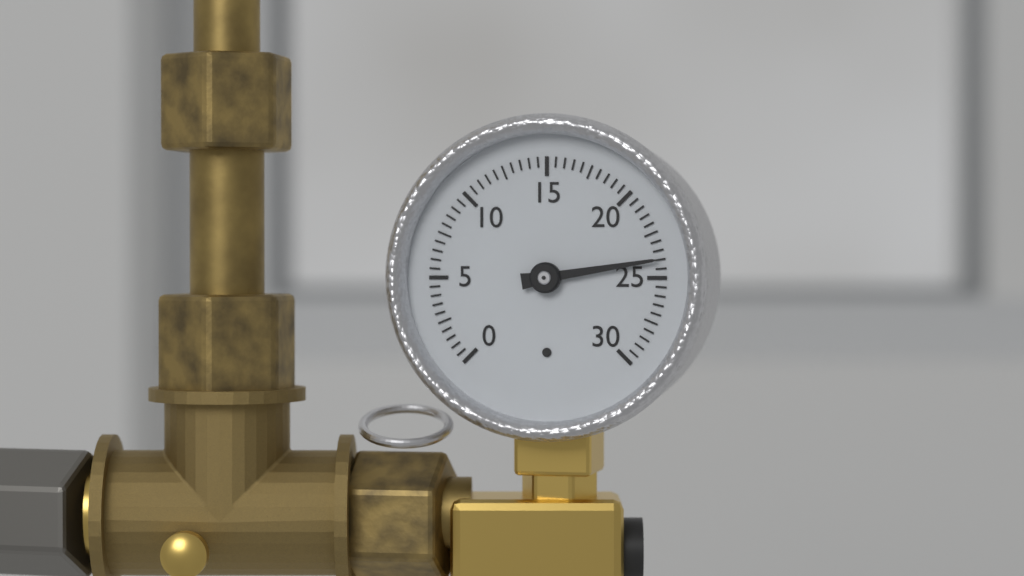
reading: 24.0 (no unit)
